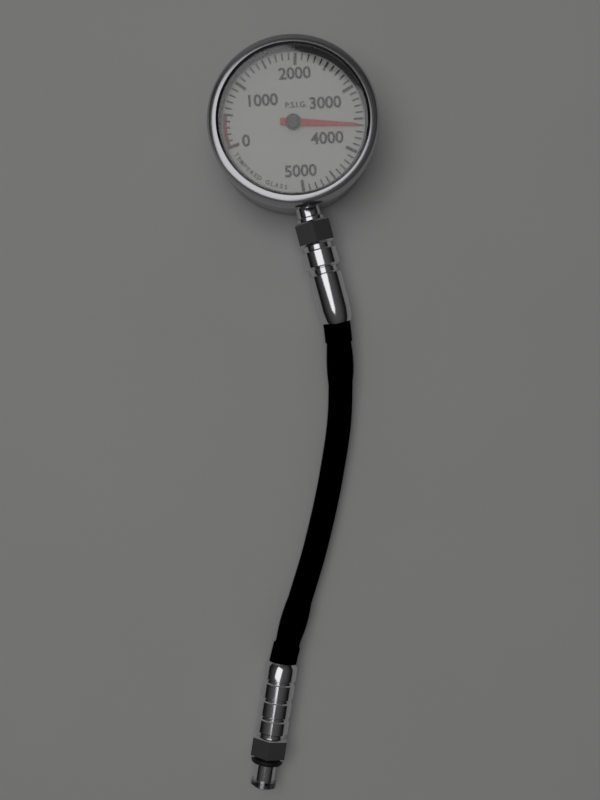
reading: 3600 psig
